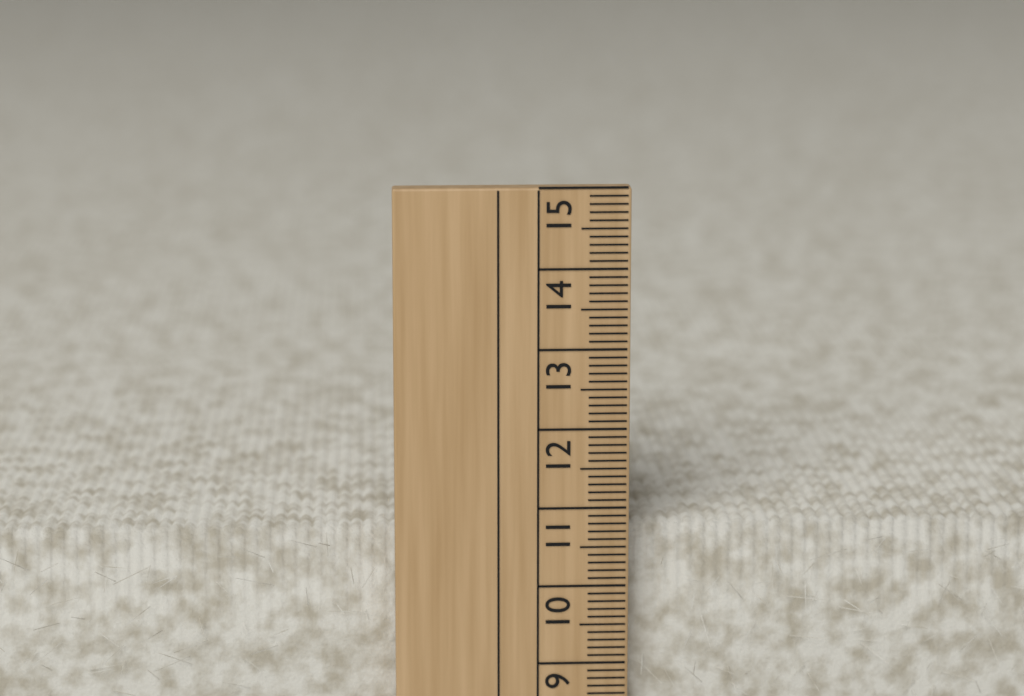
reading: 10.7 cm
